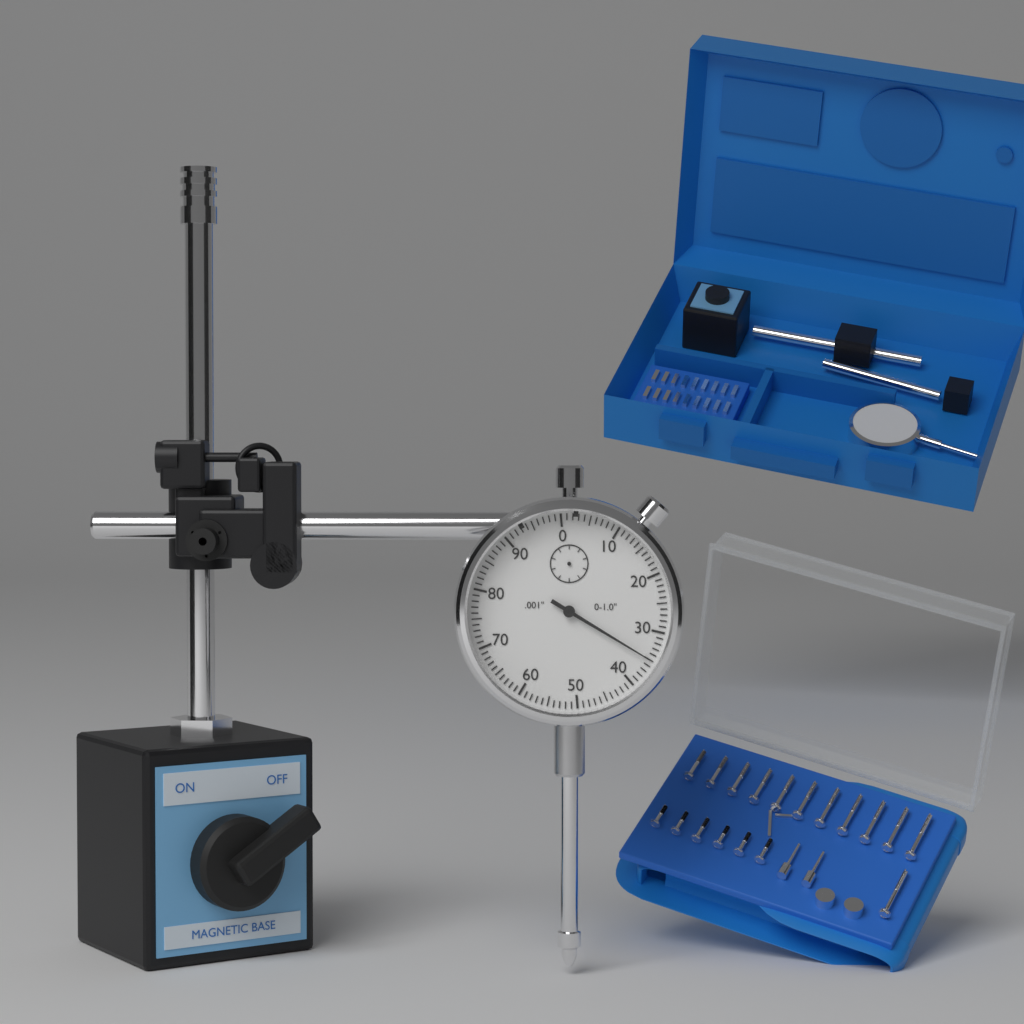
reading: 0.035 in
